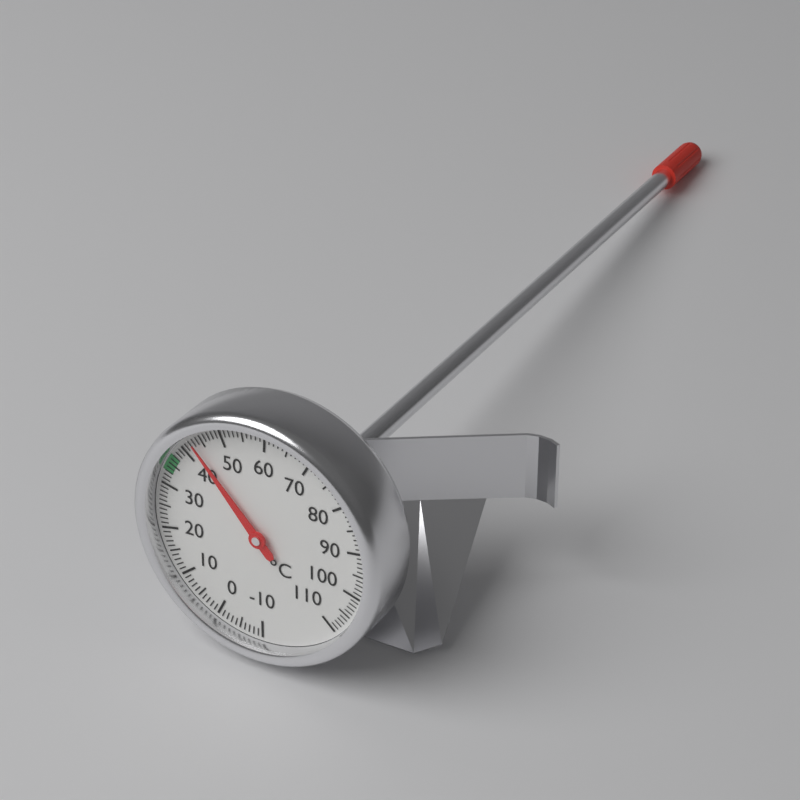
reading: 43 °C
